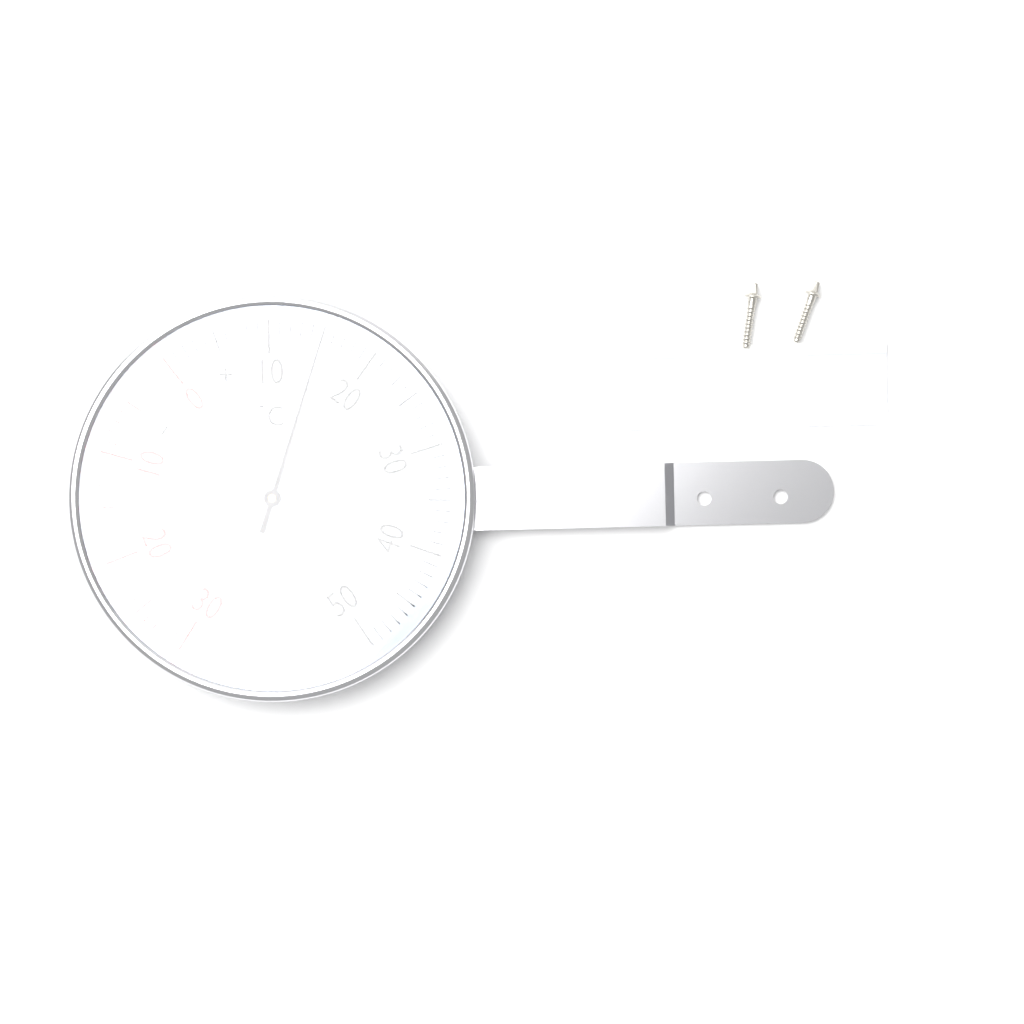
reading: 15 °C
